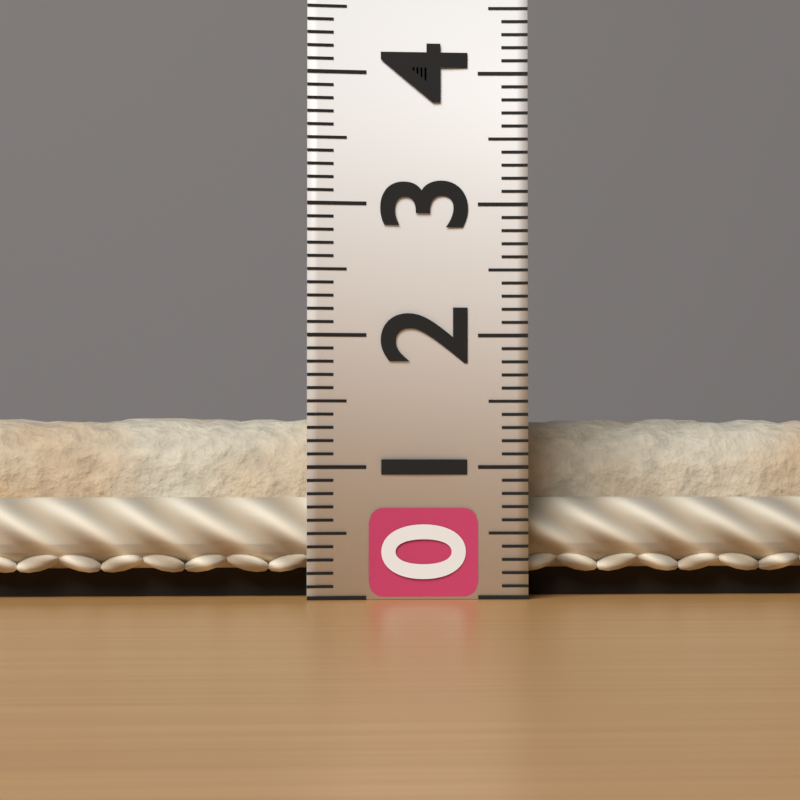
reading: 1.4 (no unit)
